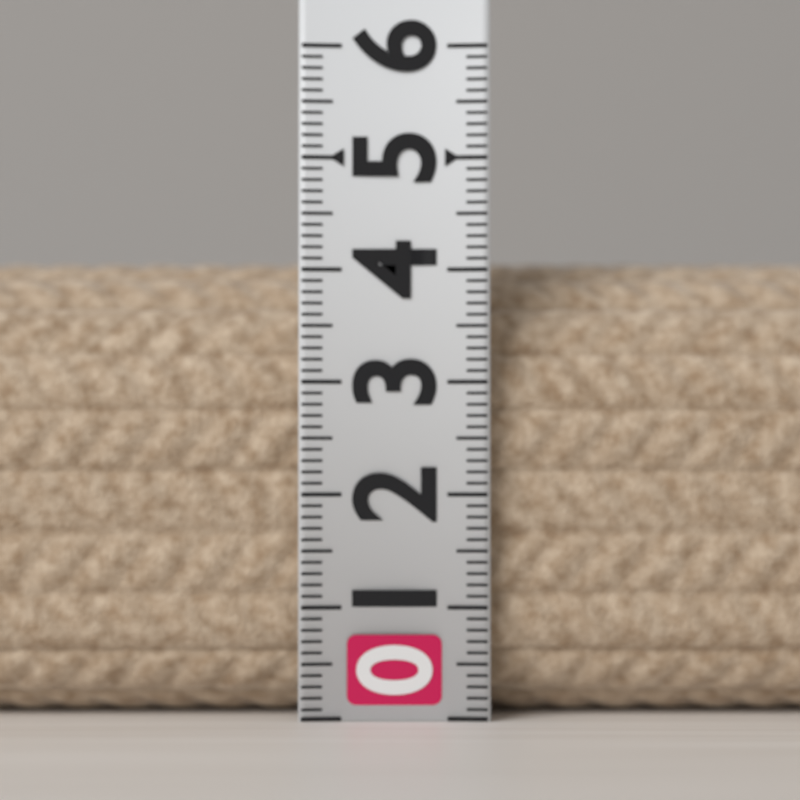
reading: 4.2 (no unit)
